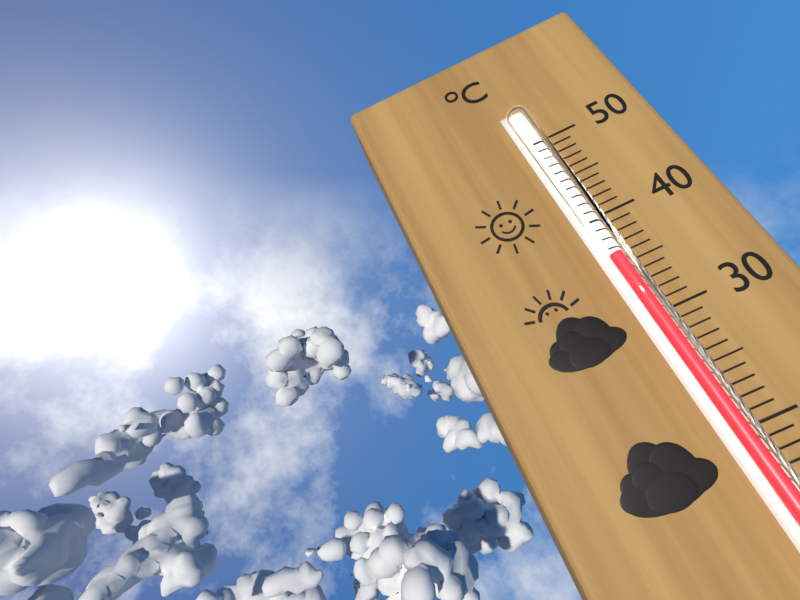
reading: 36 °C
